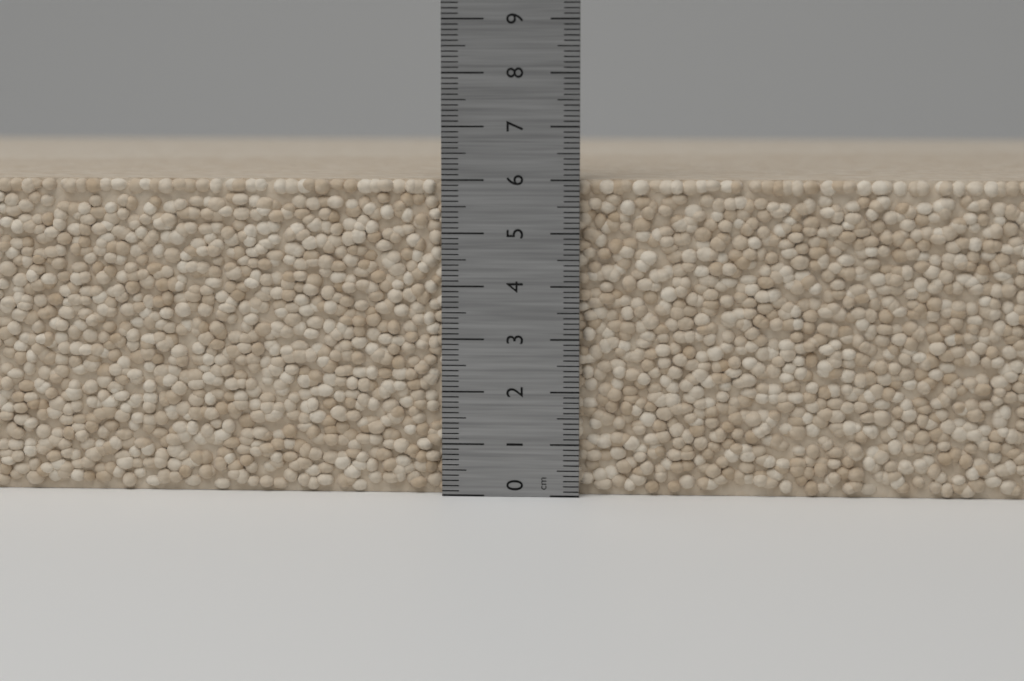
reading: 6.0 cm
